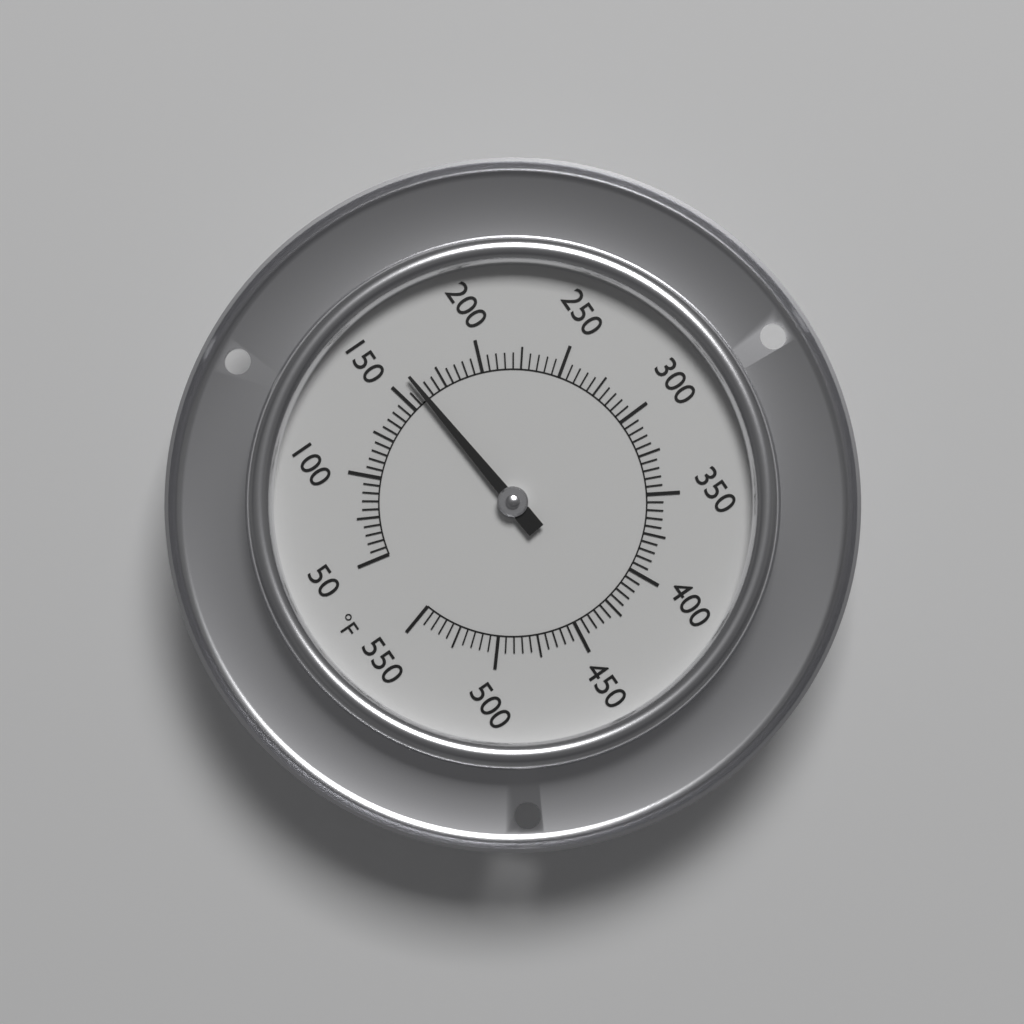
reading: 160 °F
